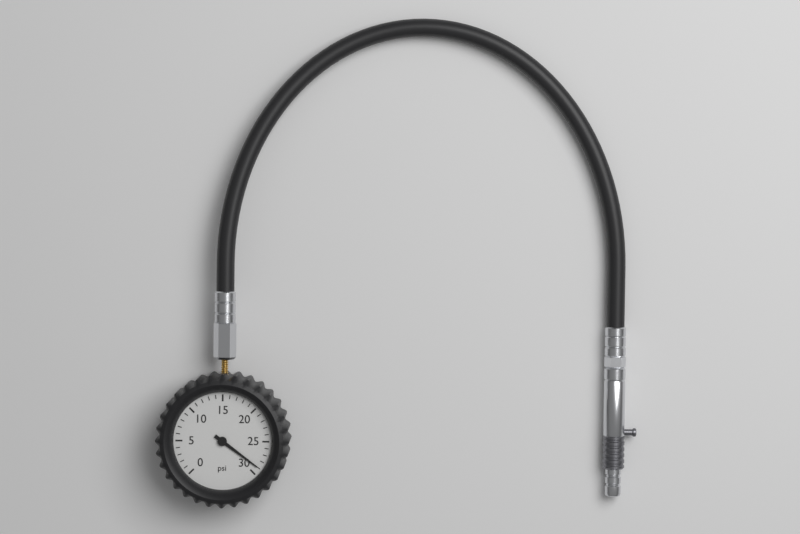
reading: 29 psi
